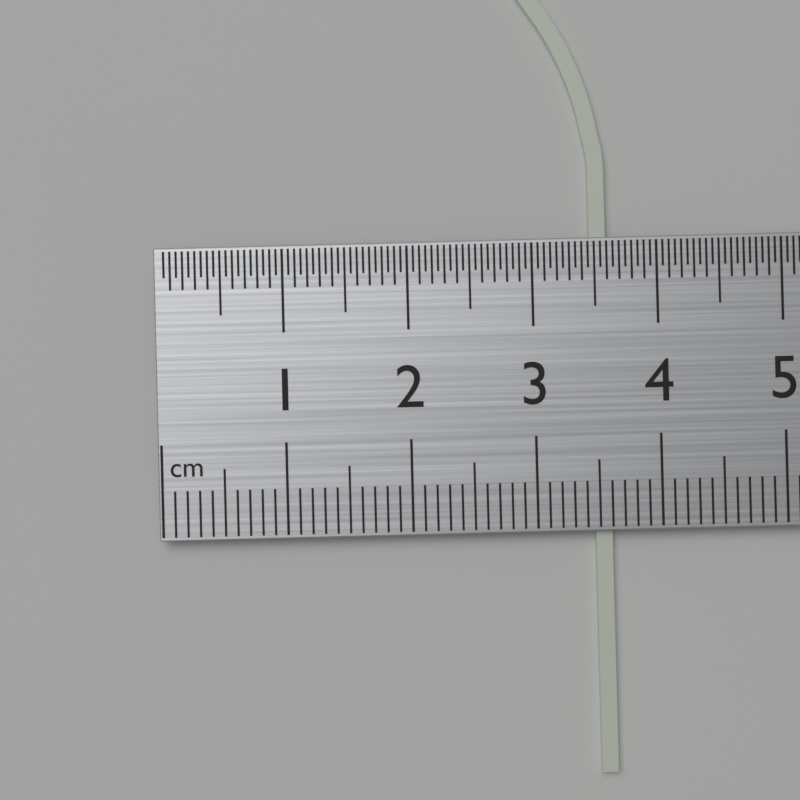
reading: 3.6 cm
